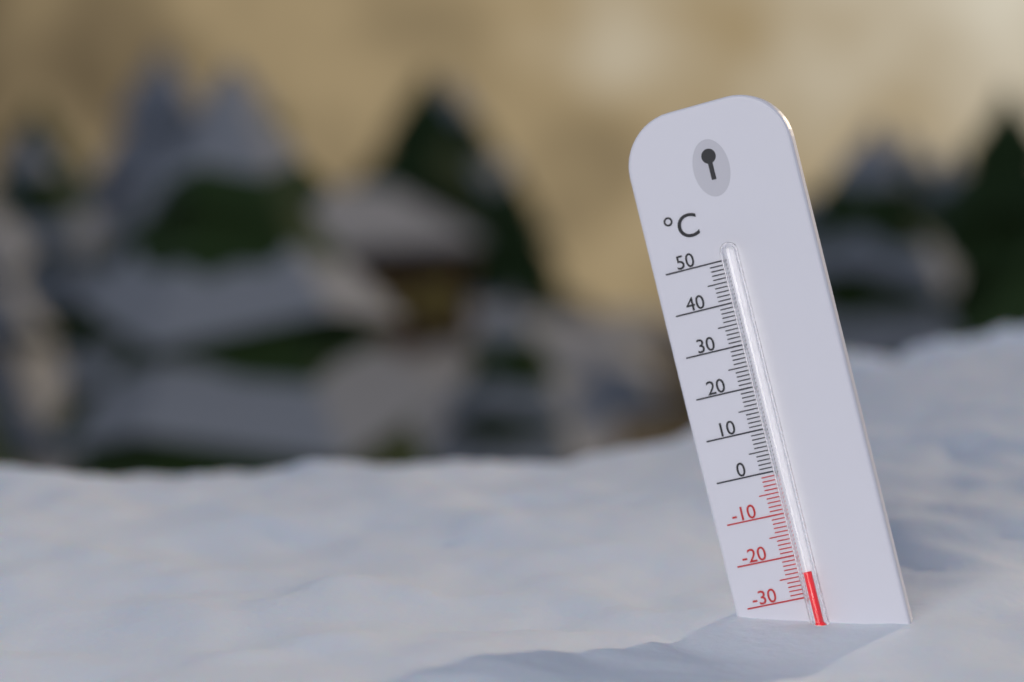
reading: -24 °C
